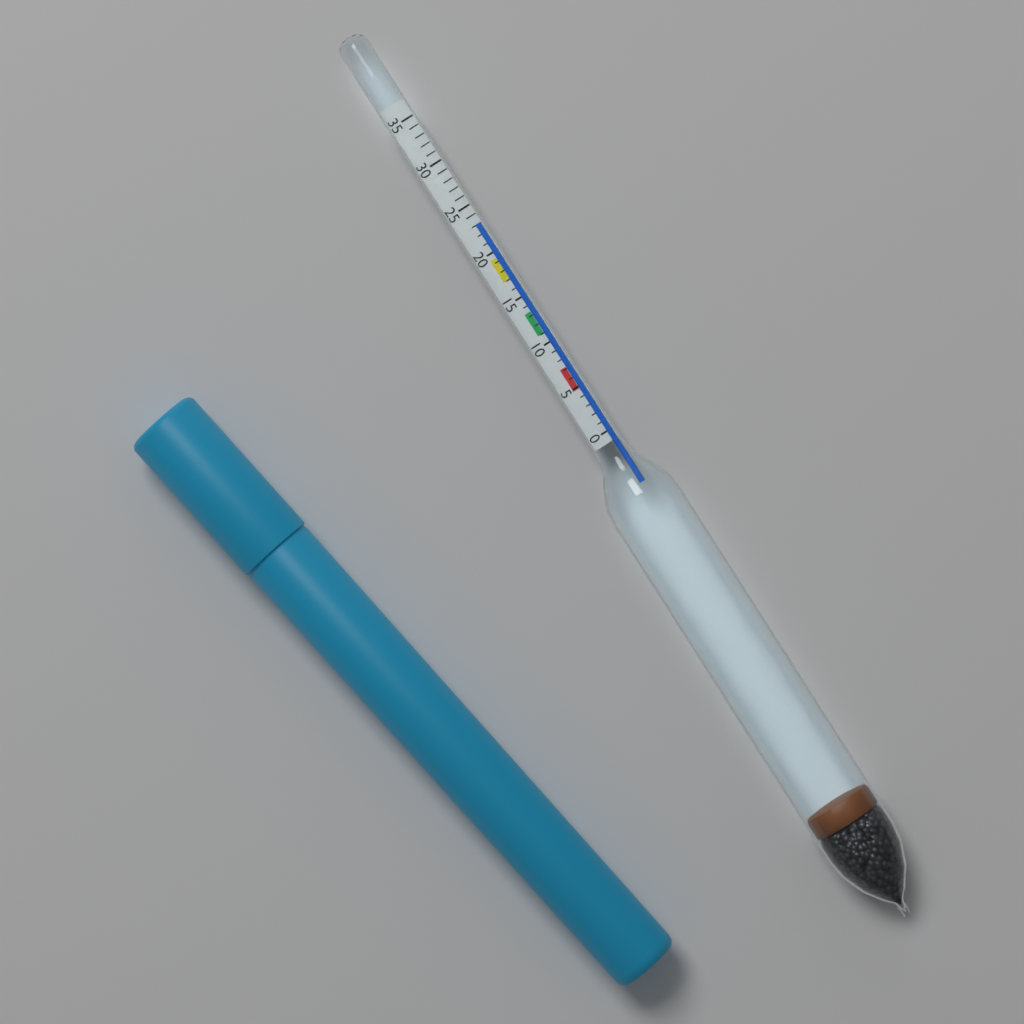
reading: 23 (no unit)
